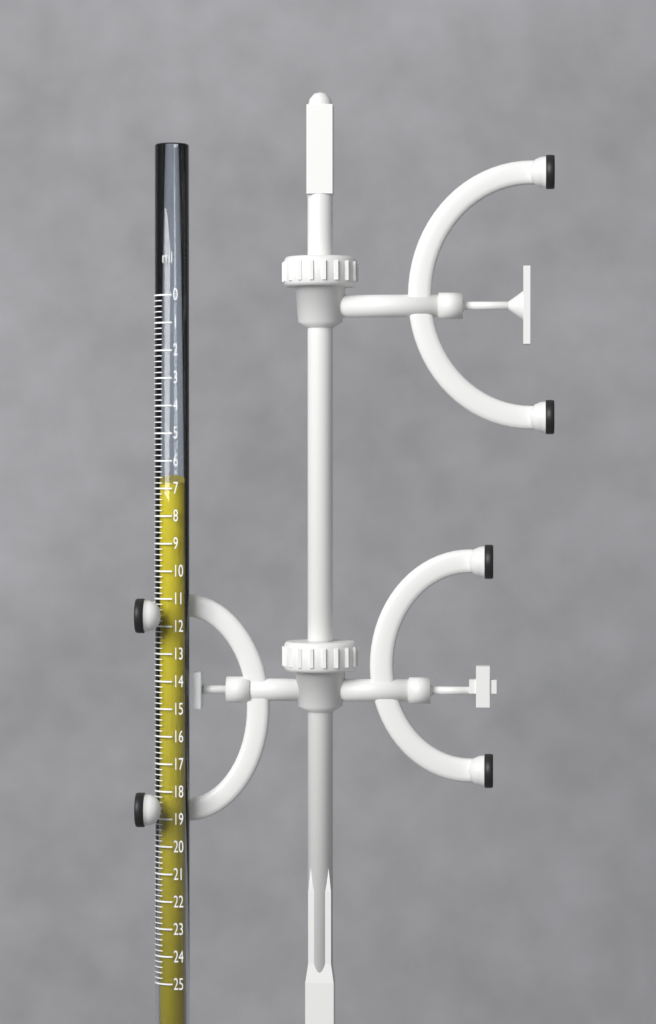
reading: 6.8 ml
